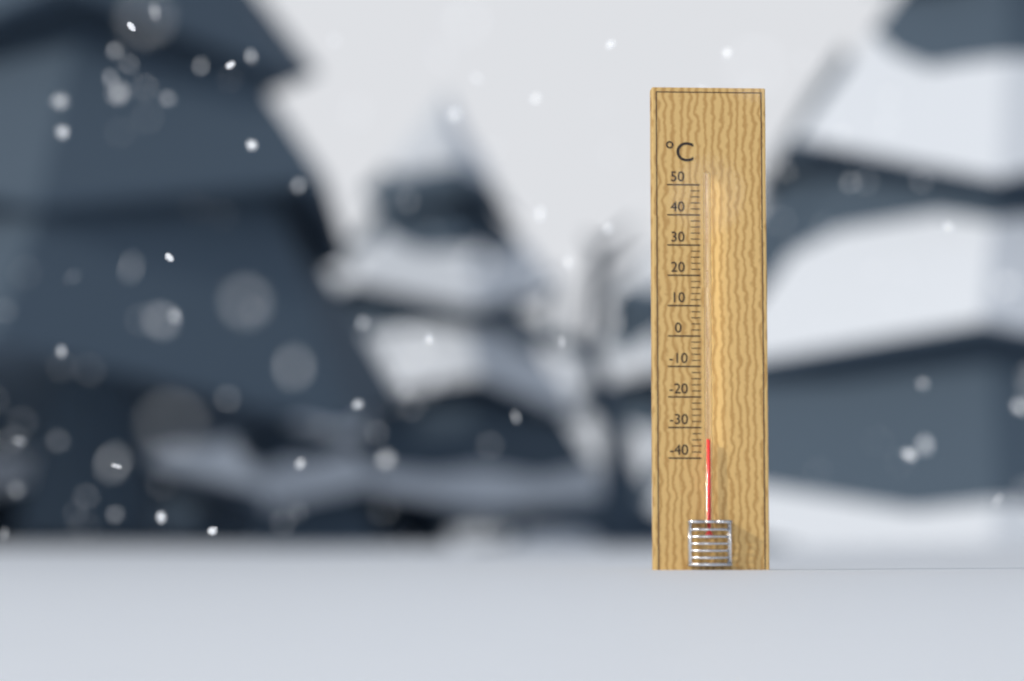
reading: -34 °C
